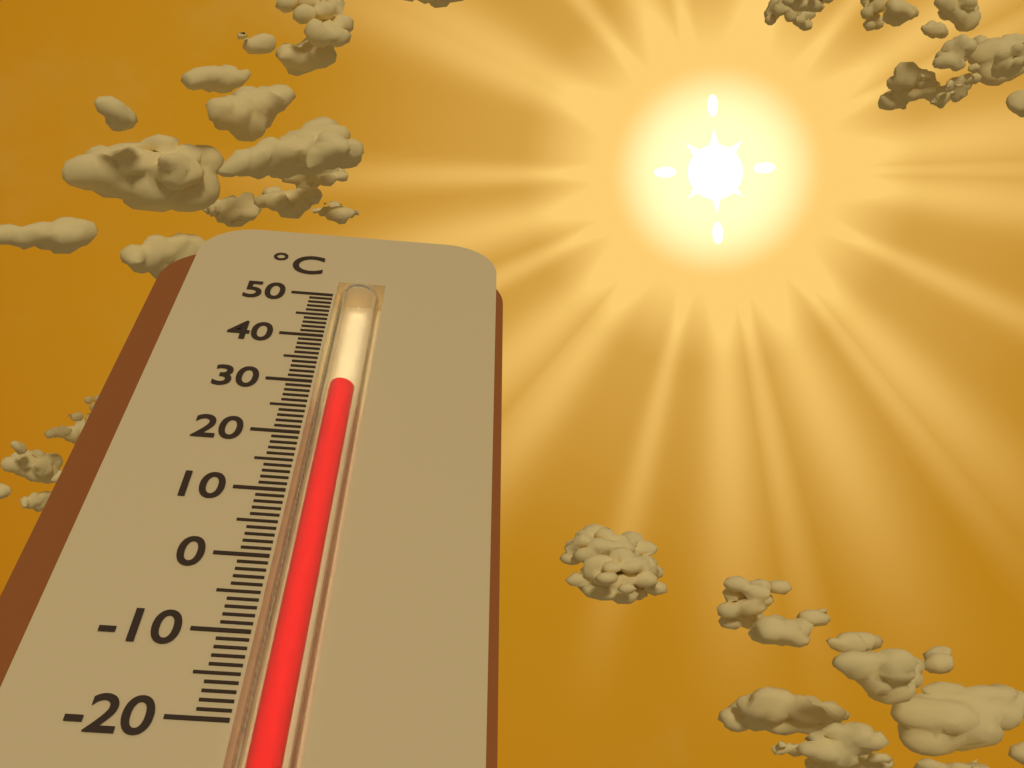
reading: 30 °C
